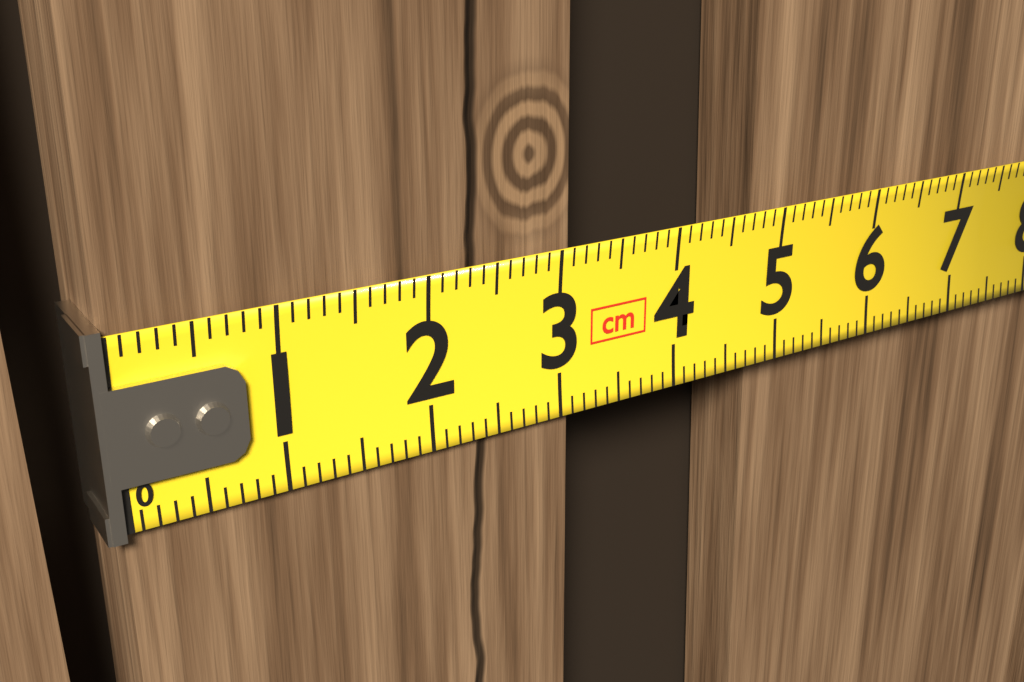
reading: 3.1 cm
